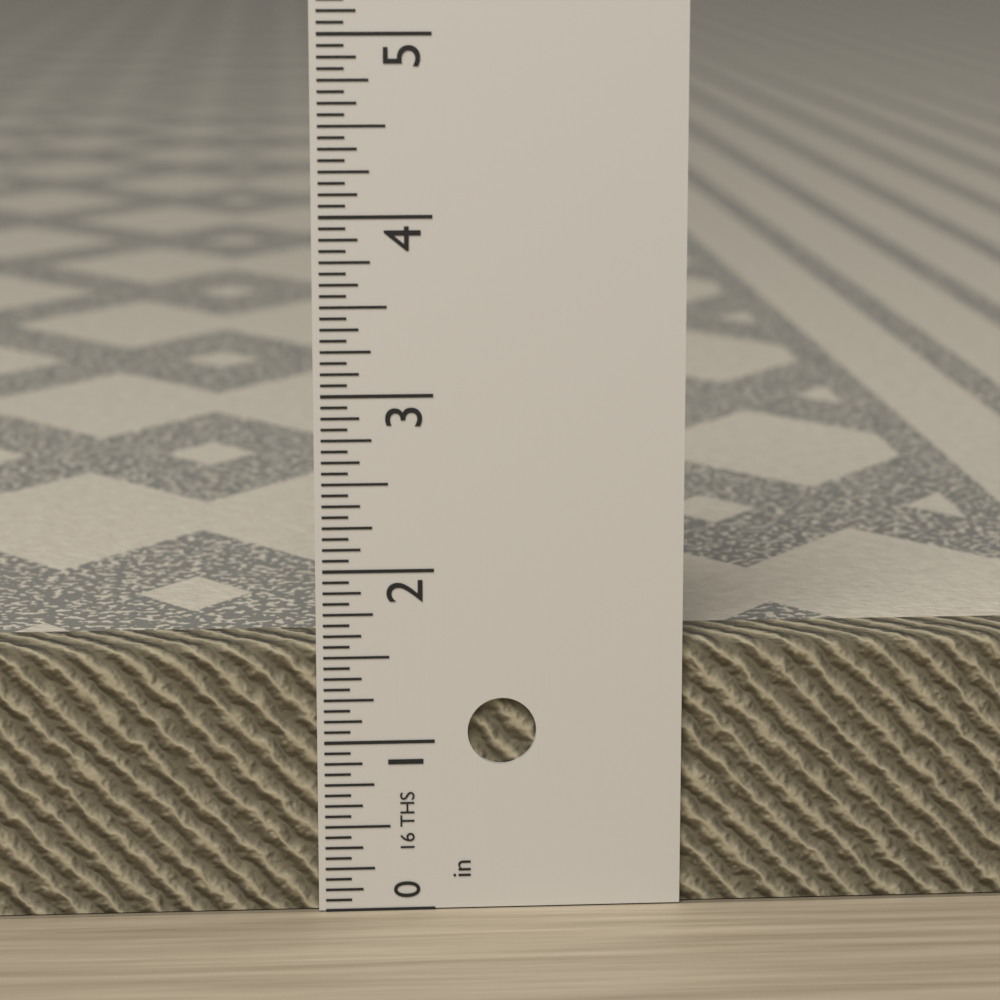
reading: 1.5625 in
